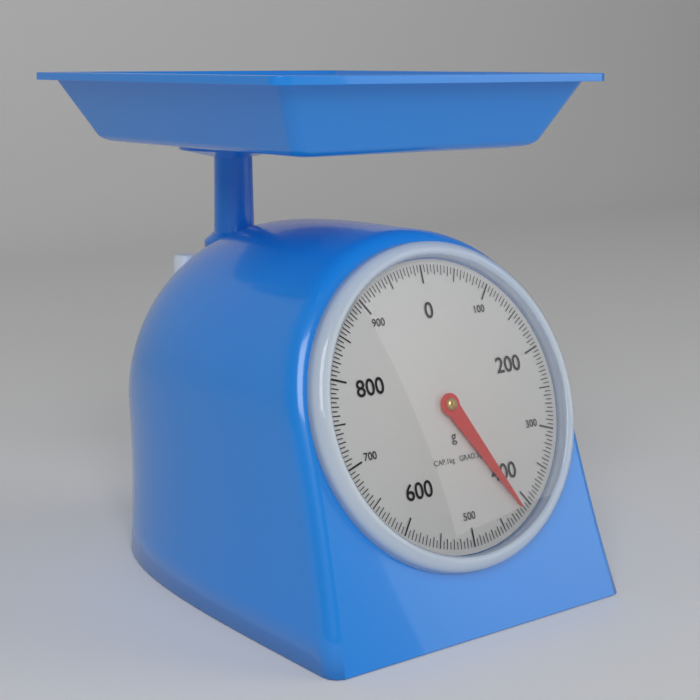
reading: 415 g
